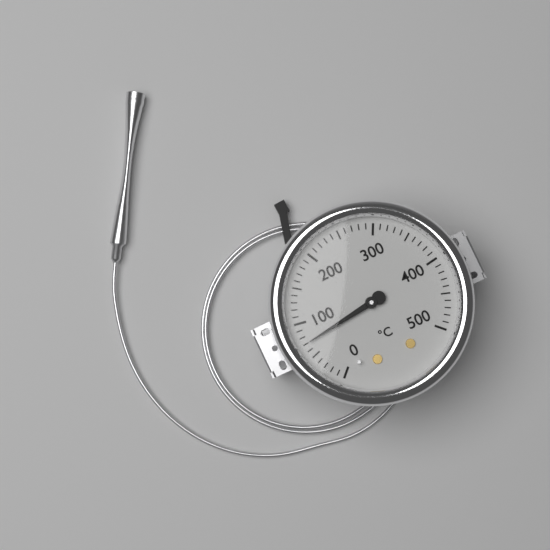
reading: 70 °C
